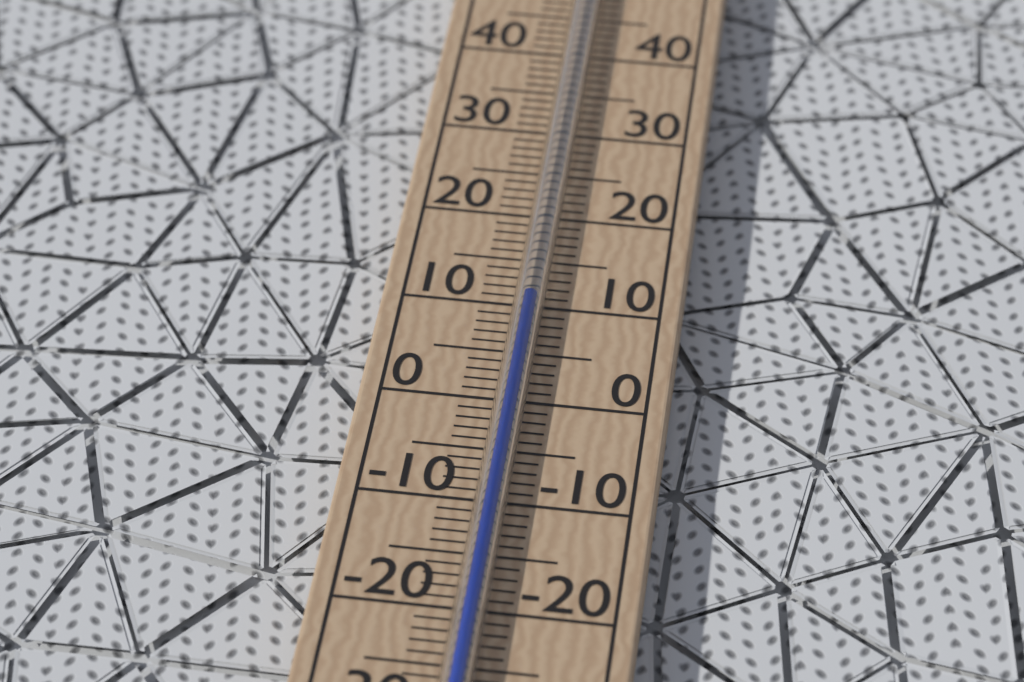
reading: 10 °C
